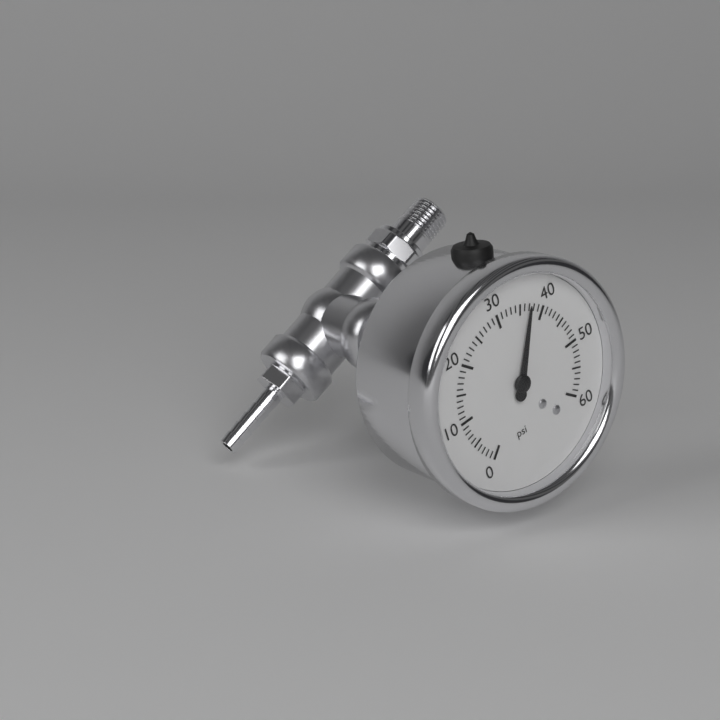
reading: 37 psi
